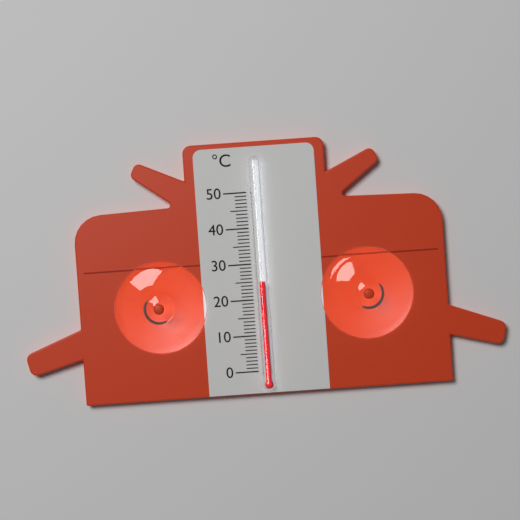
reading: 25 °C
